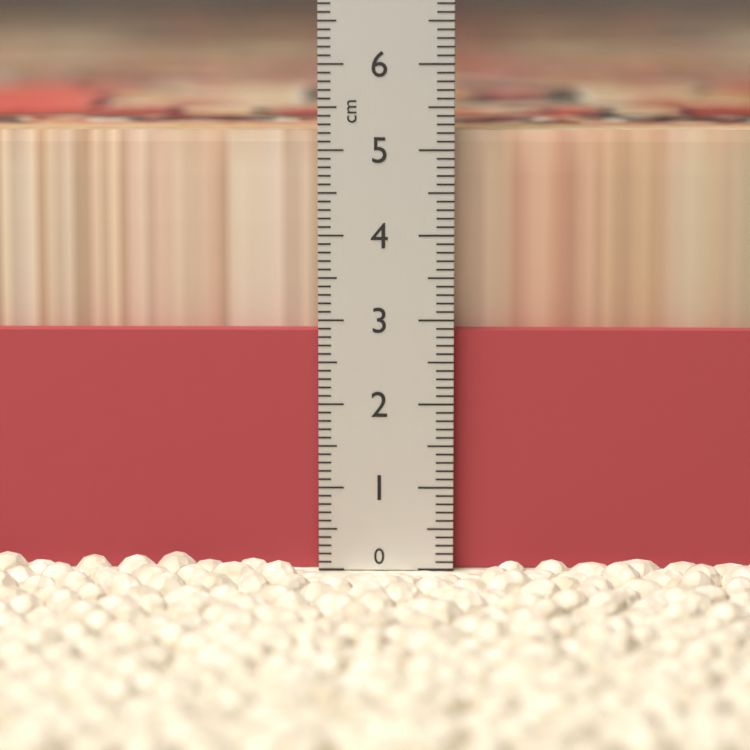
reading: 5.2 cm
